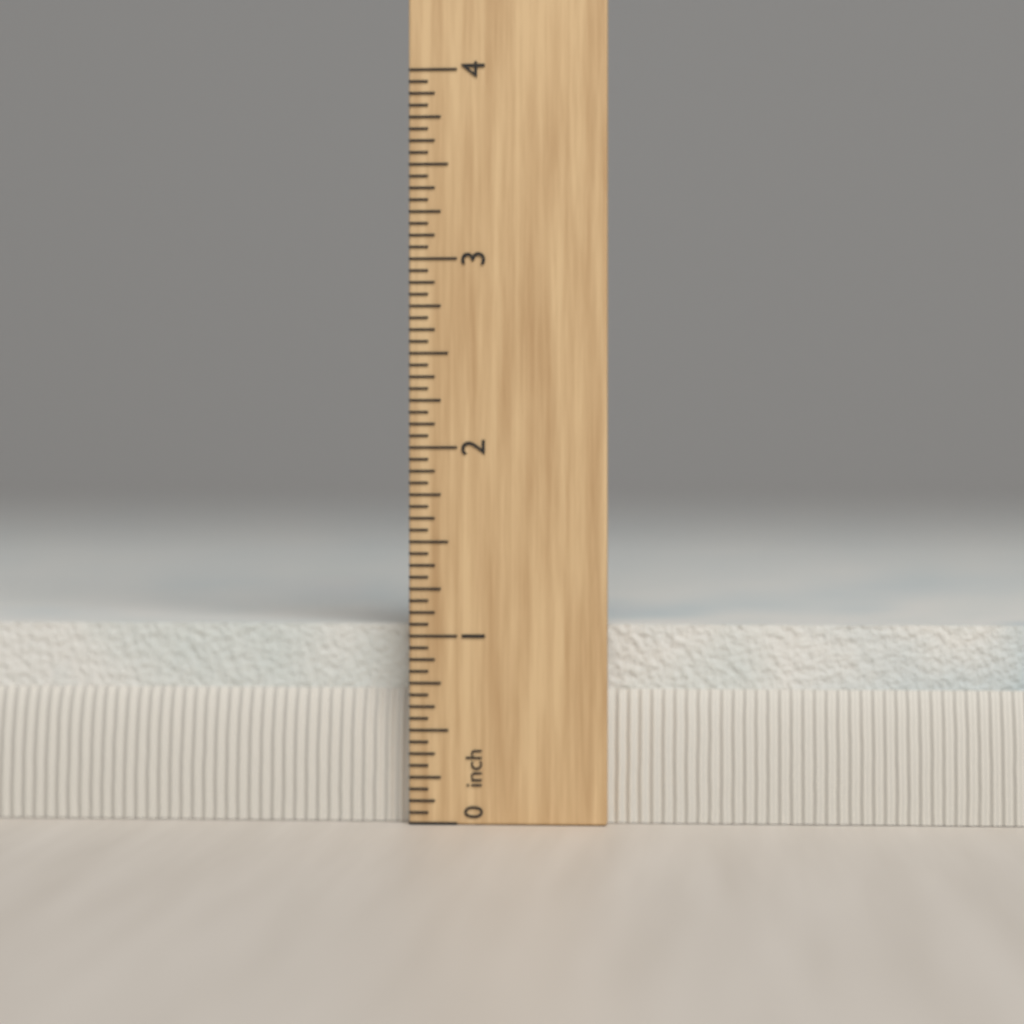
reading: 1.0625 in
